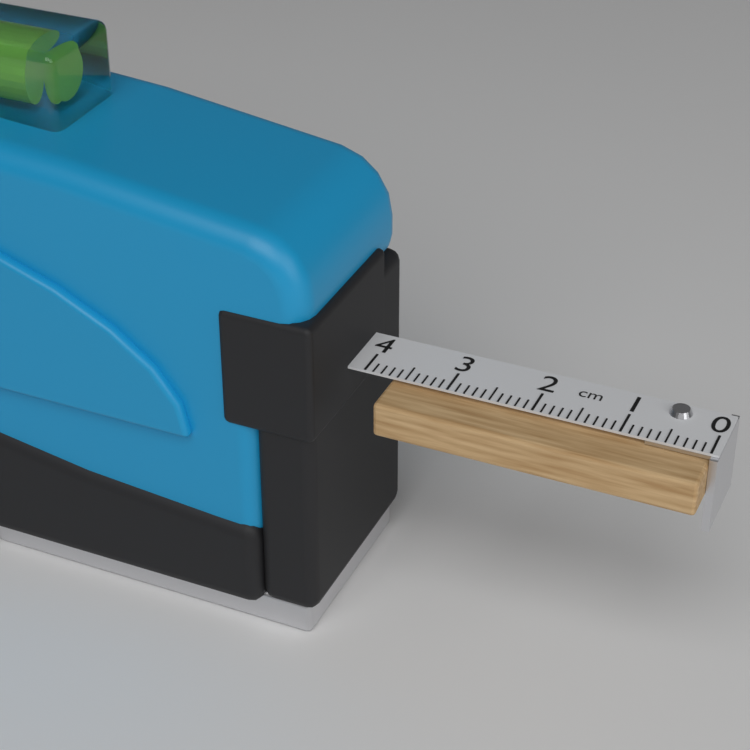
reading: 3.7 cm
